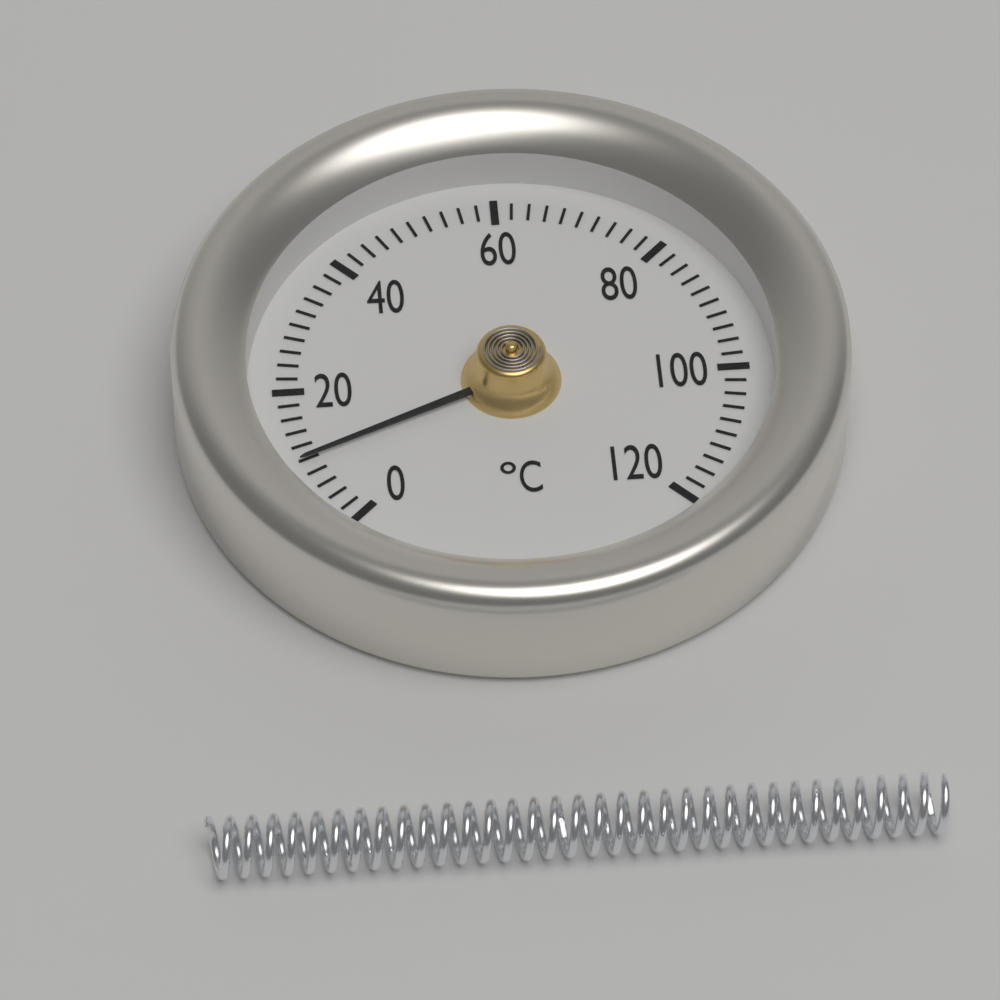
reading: 10 °C
